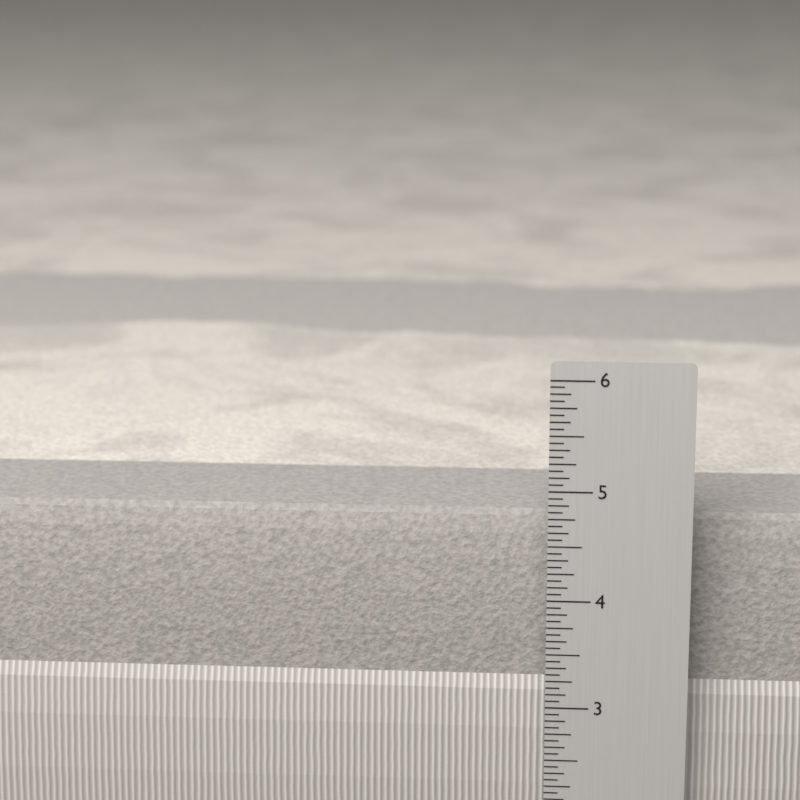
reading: 4.6875 in
